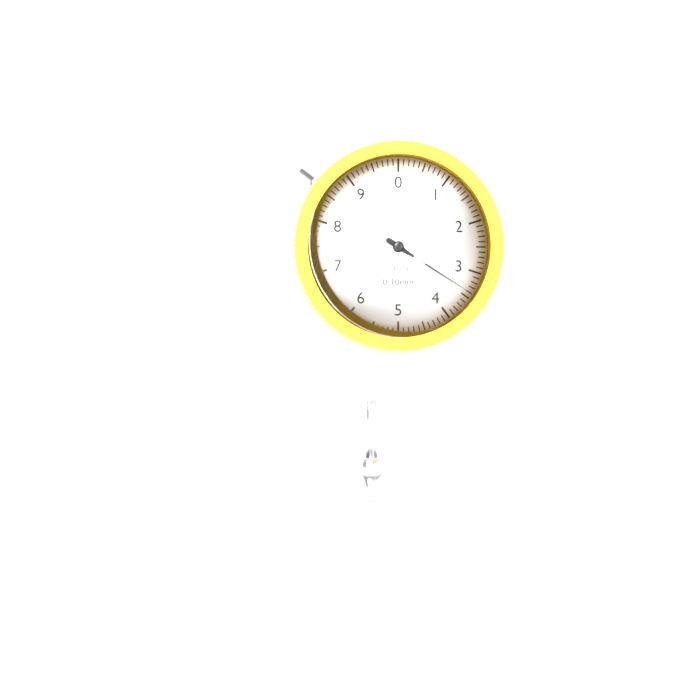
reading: 3.4 mm
